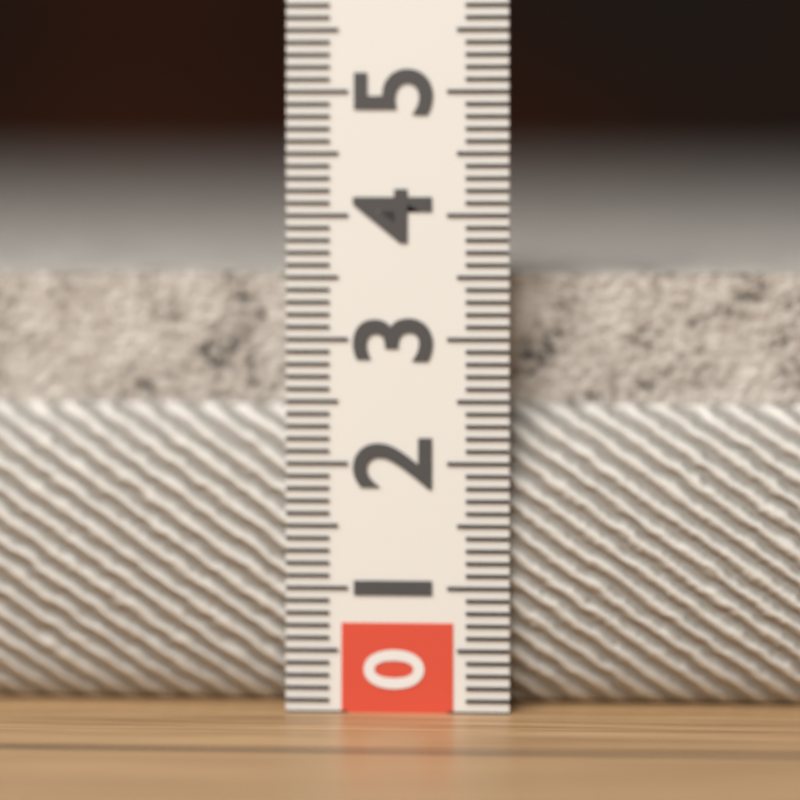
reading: 3.6 (no unit)
